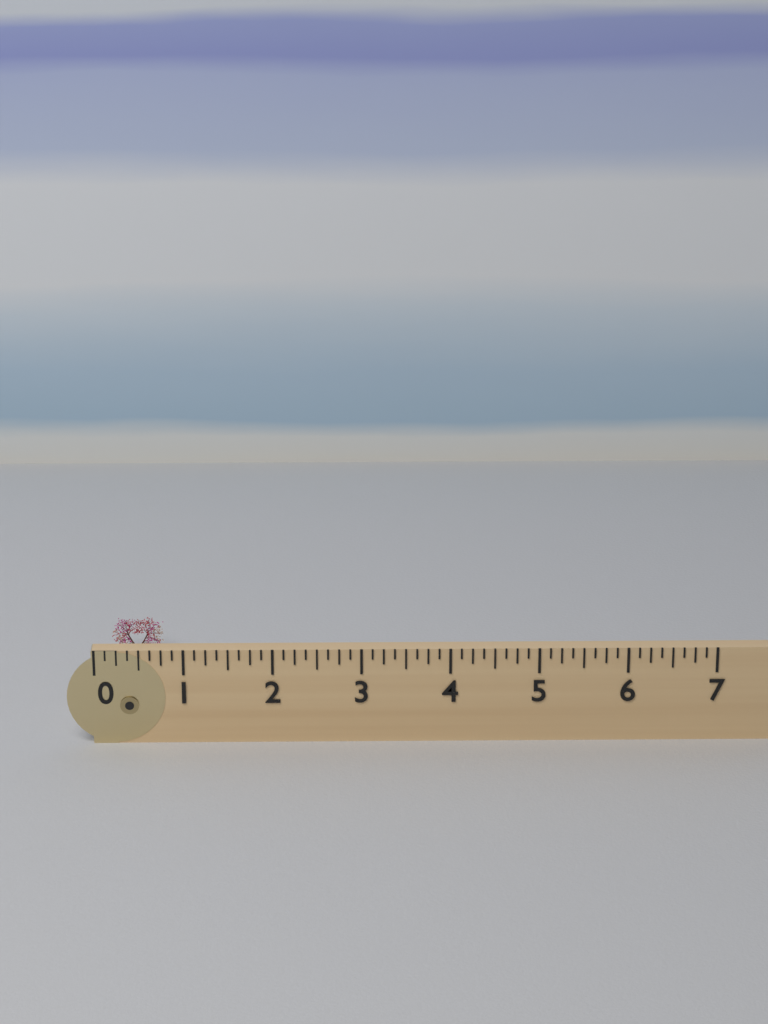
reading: 0.625 (no unit)
